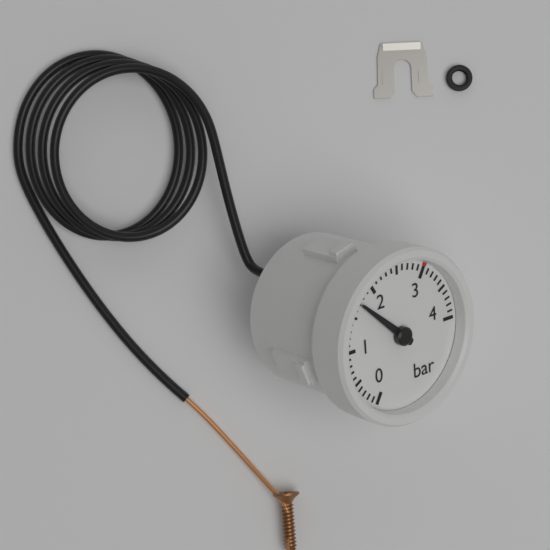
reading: 1.7 bar
